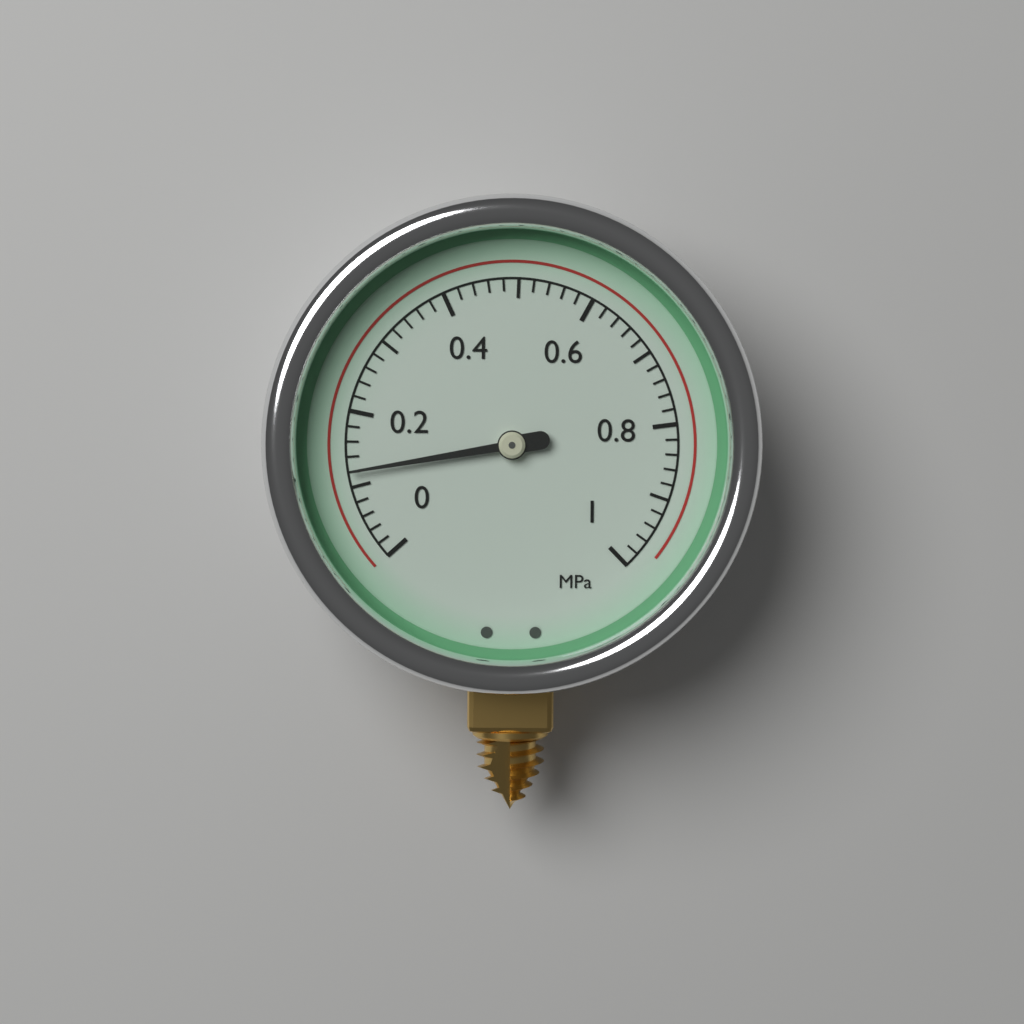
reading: 0.12 MPa
